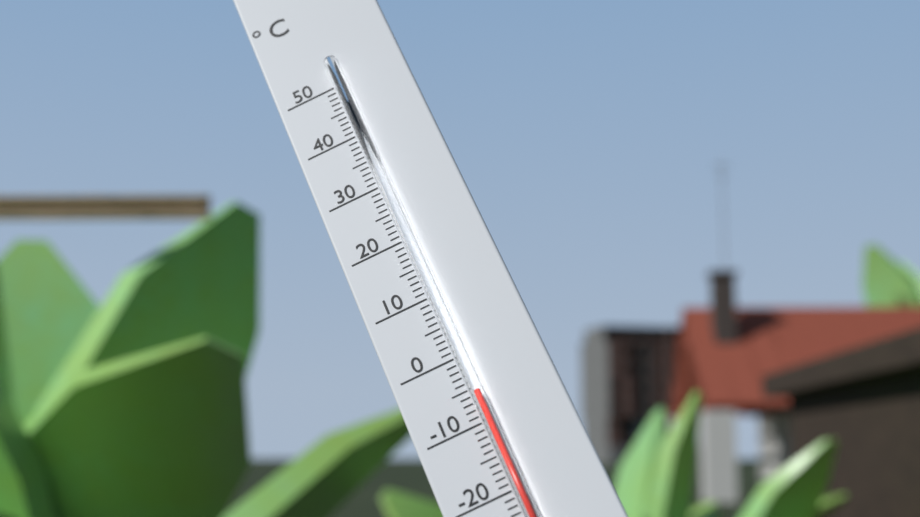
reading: -6 °C
